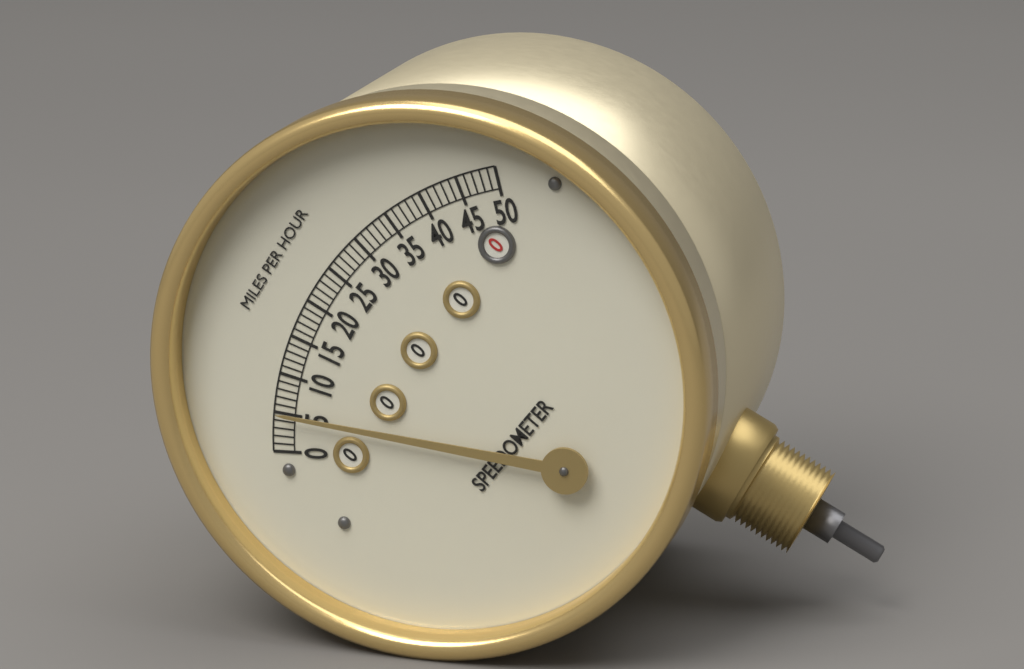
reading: 5 mph
